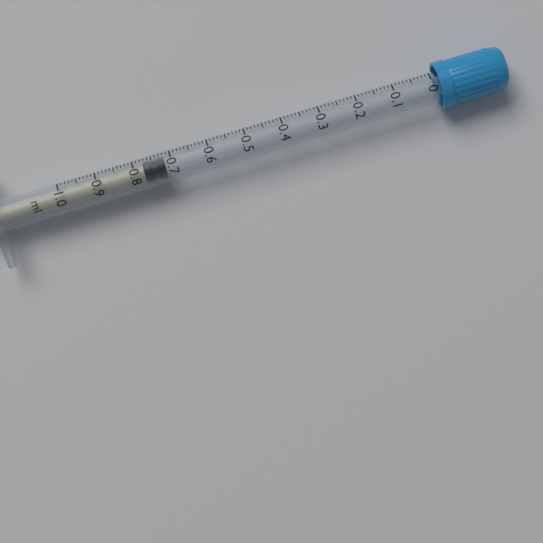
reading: 0.72 ml
